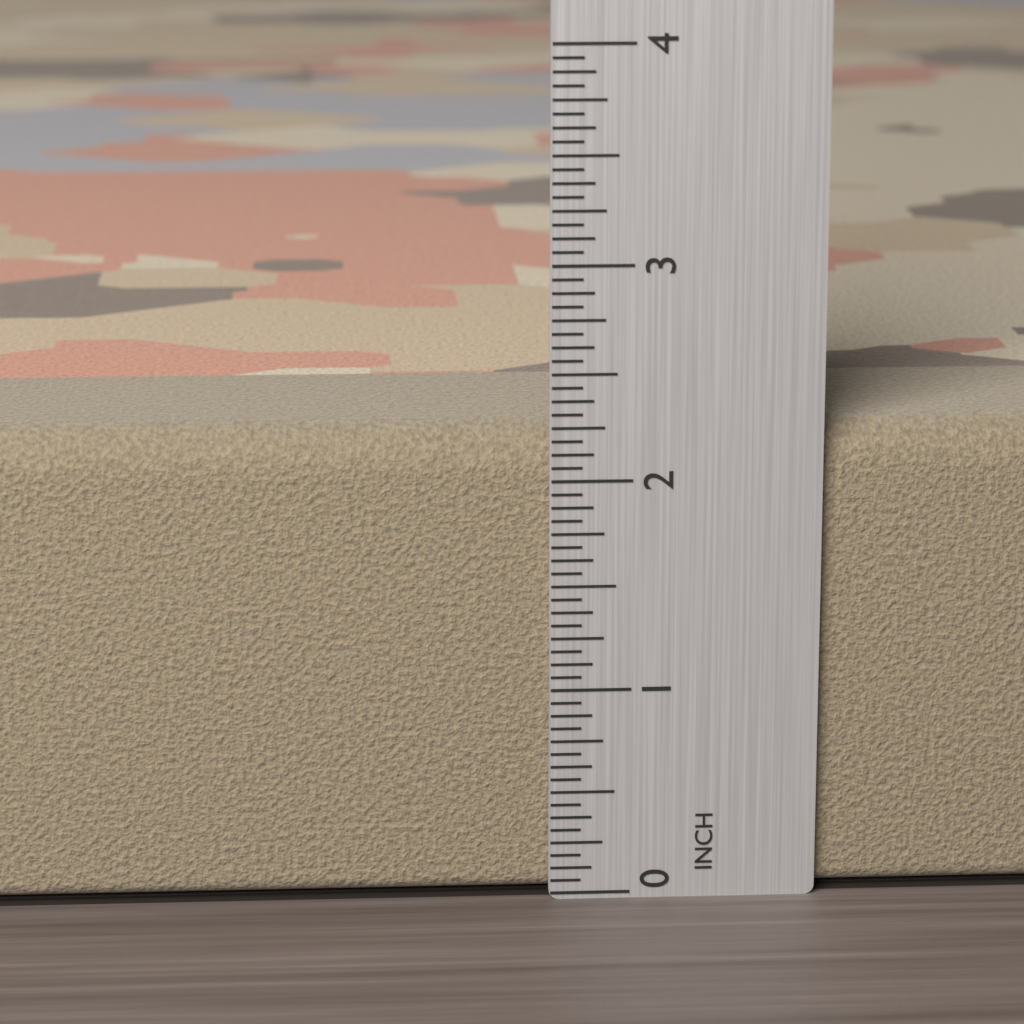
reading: 2.2500 in
